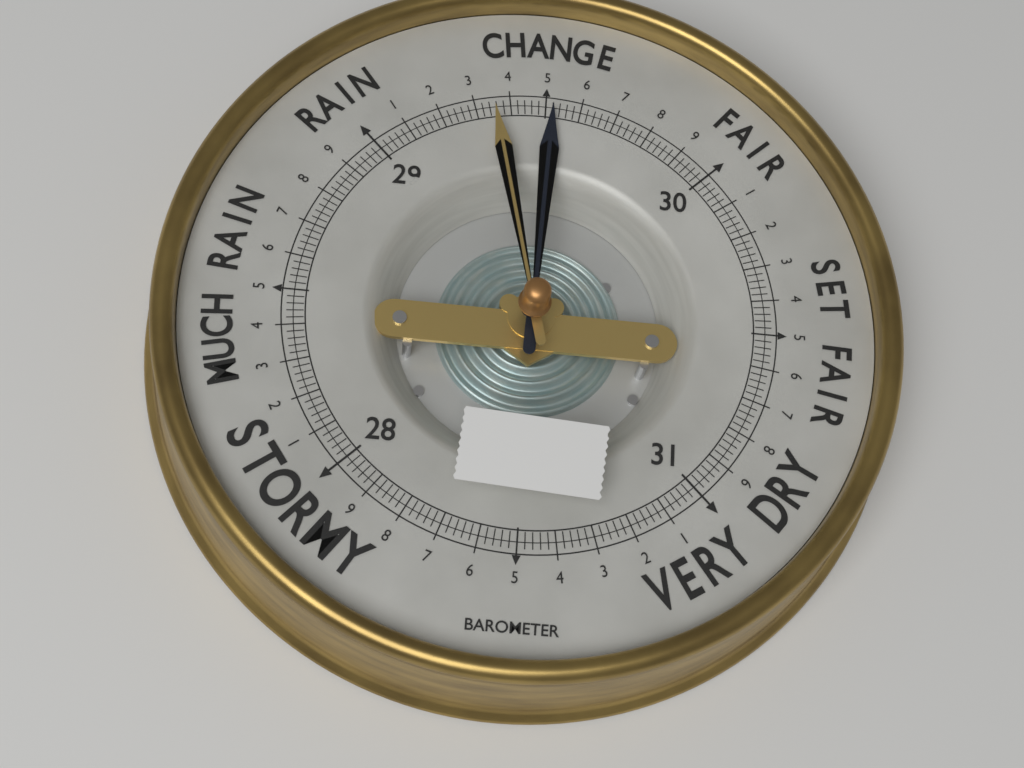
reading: 29.52 (no unit)
